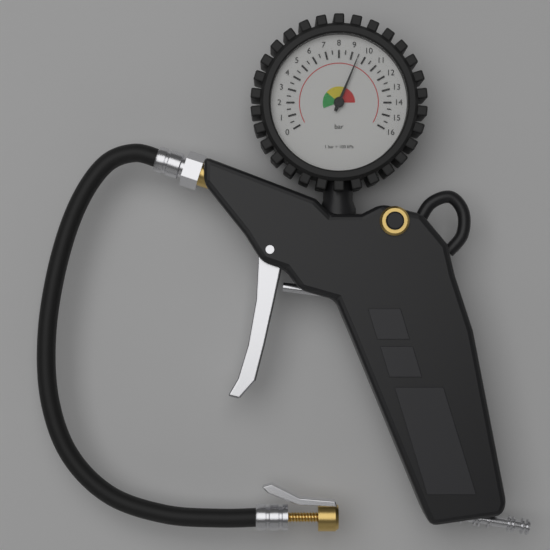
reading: 9.5 bar
